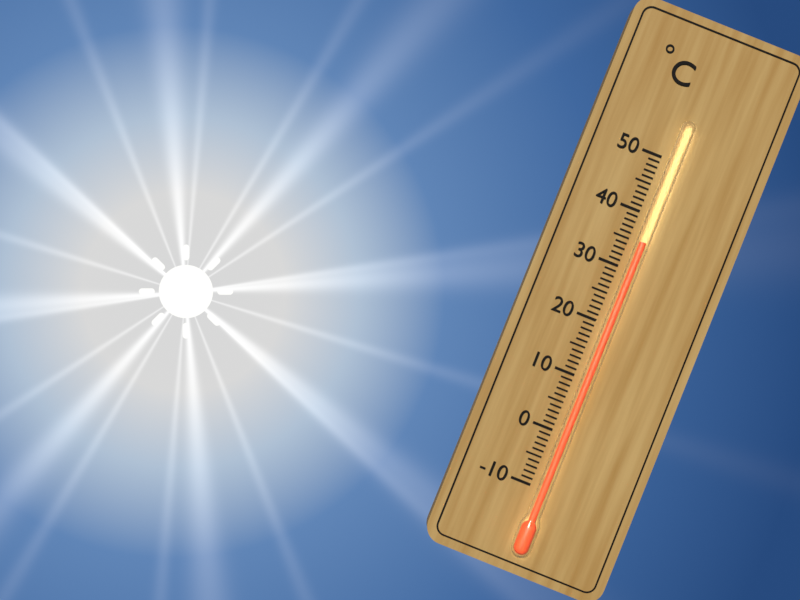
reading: 35 °C
